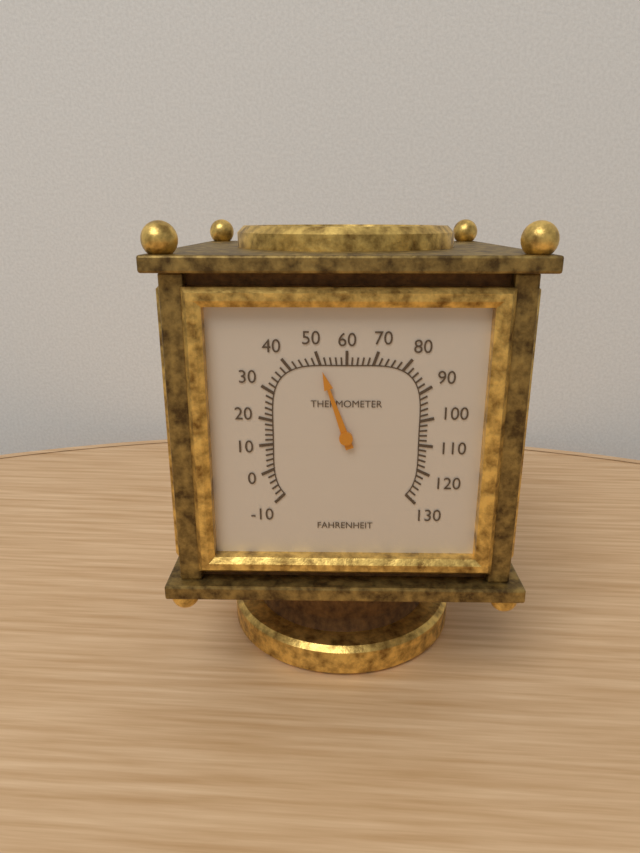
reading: 50 °F
